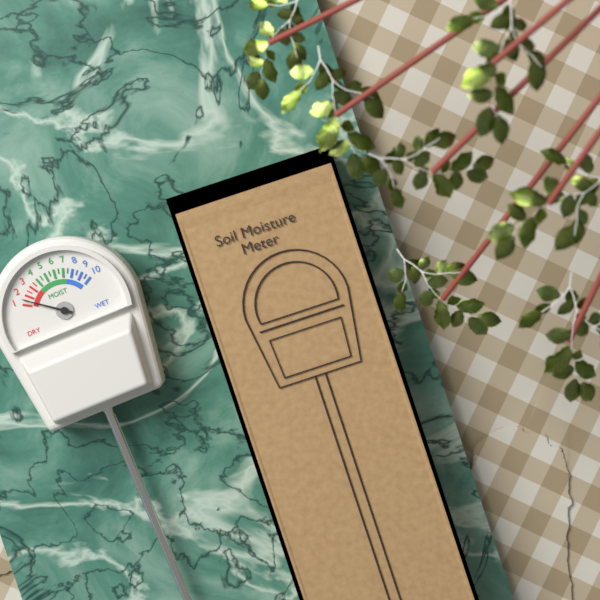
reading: 1.5 (no unit)
